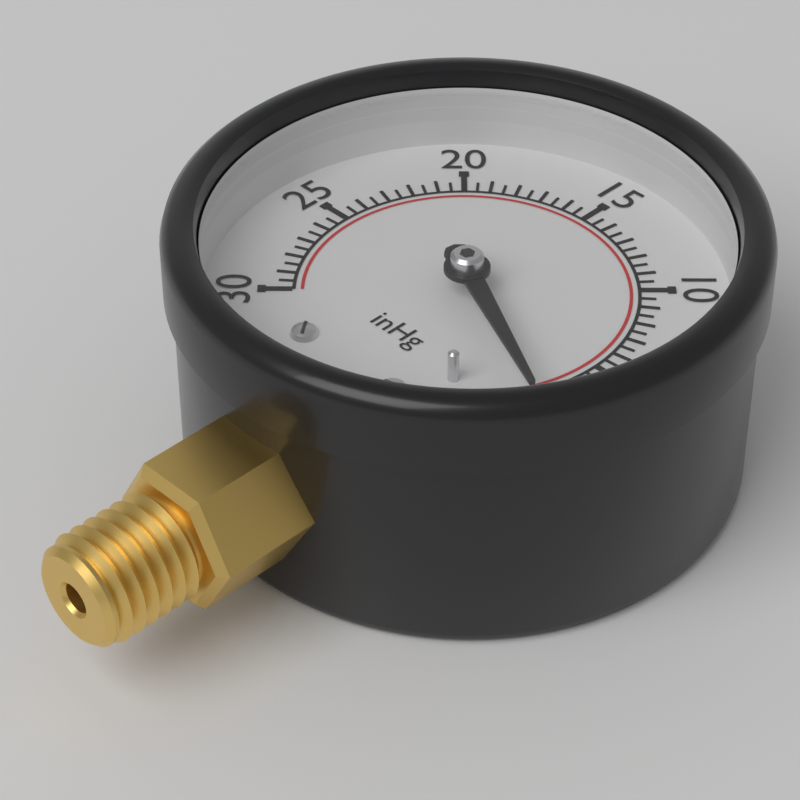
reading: 2.0 inHg
